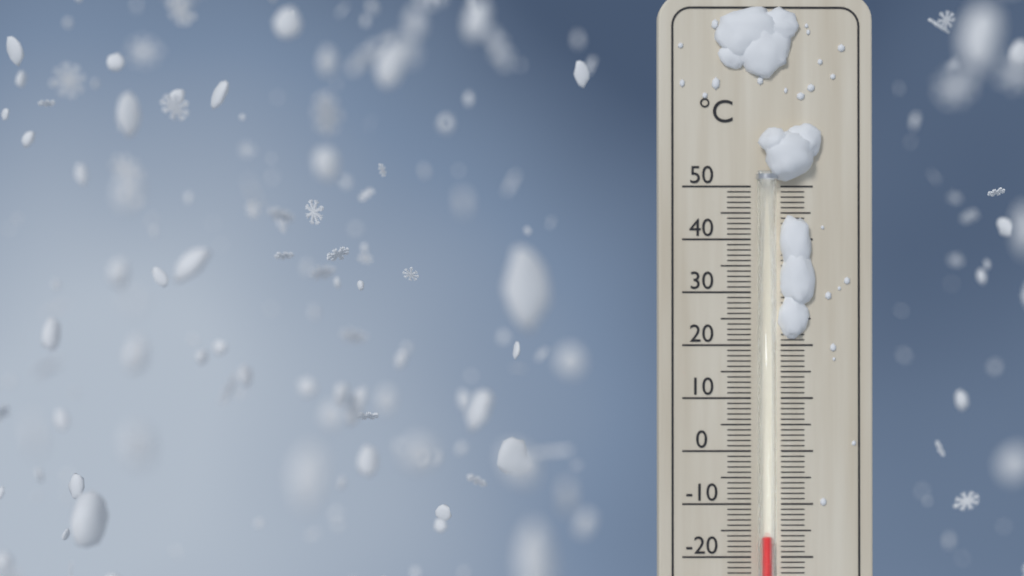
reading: -16 °C
